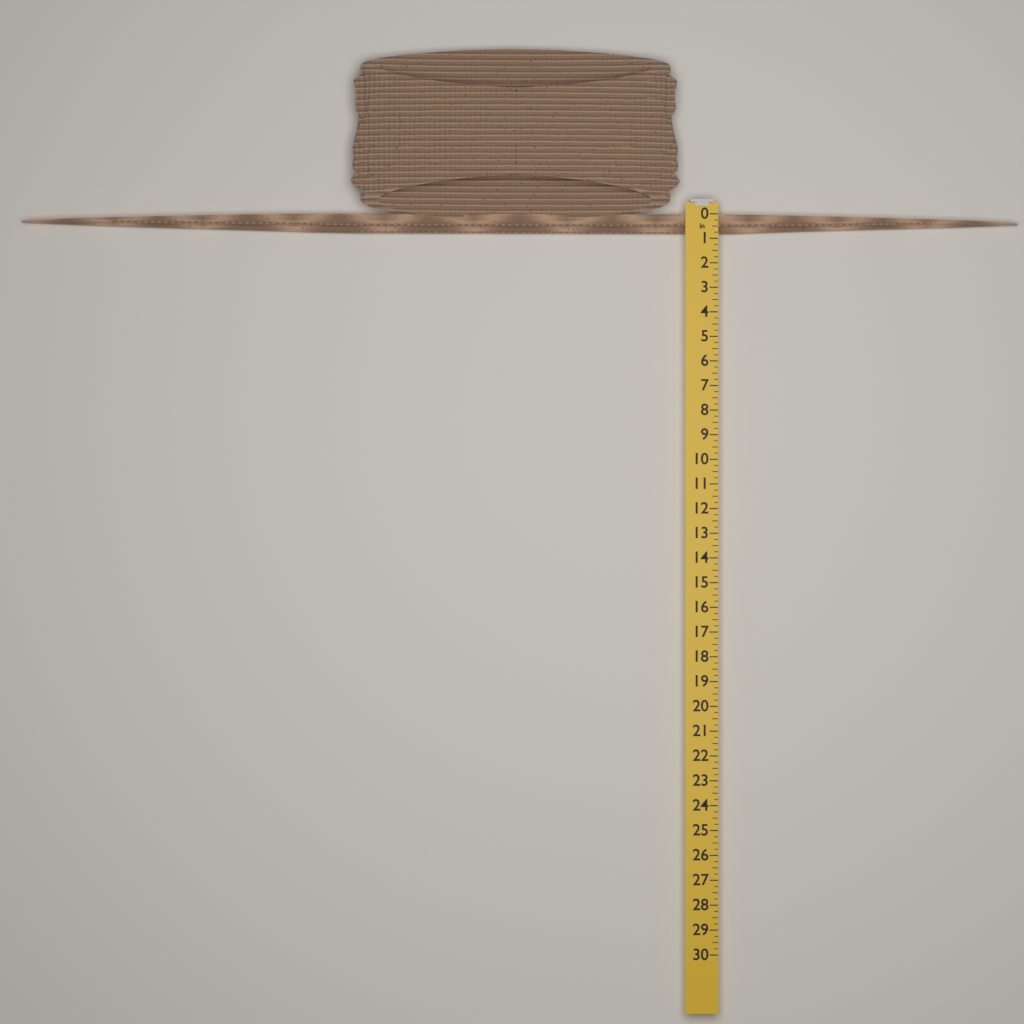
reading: 0.75 in
